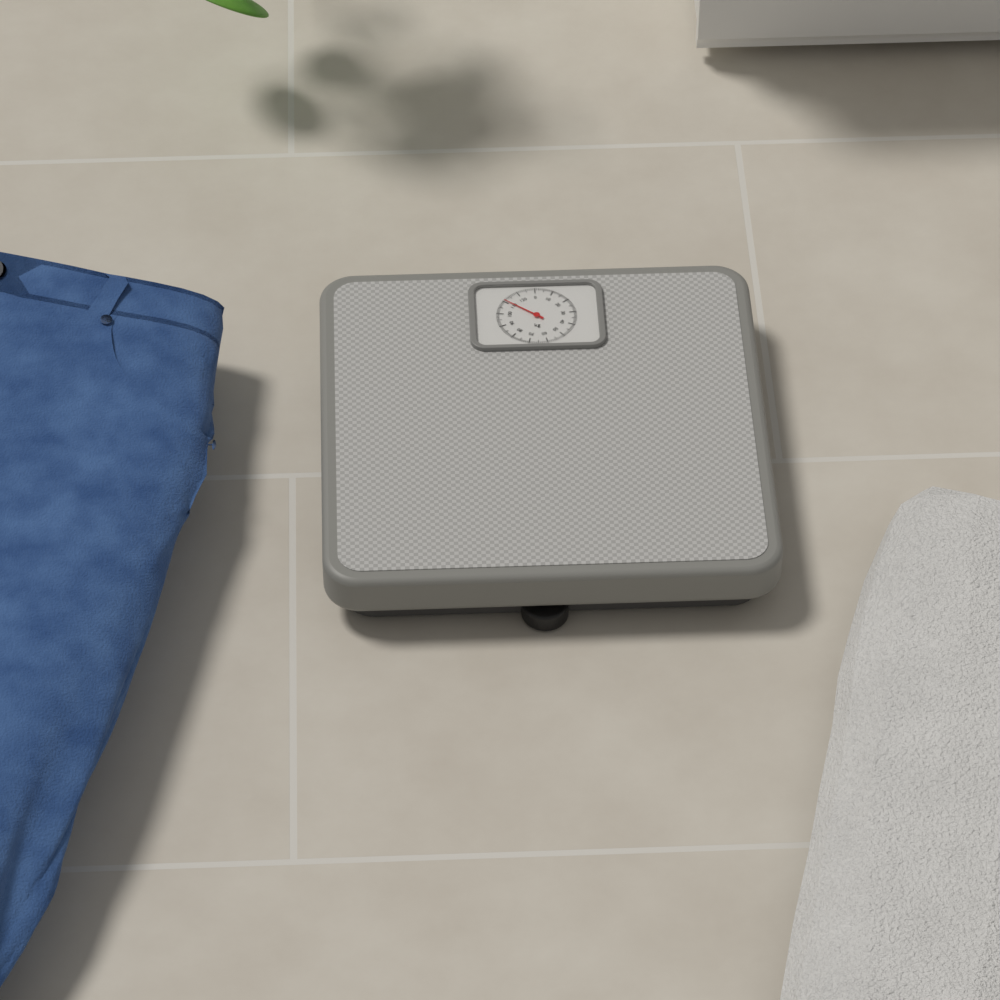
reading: 111 kg
